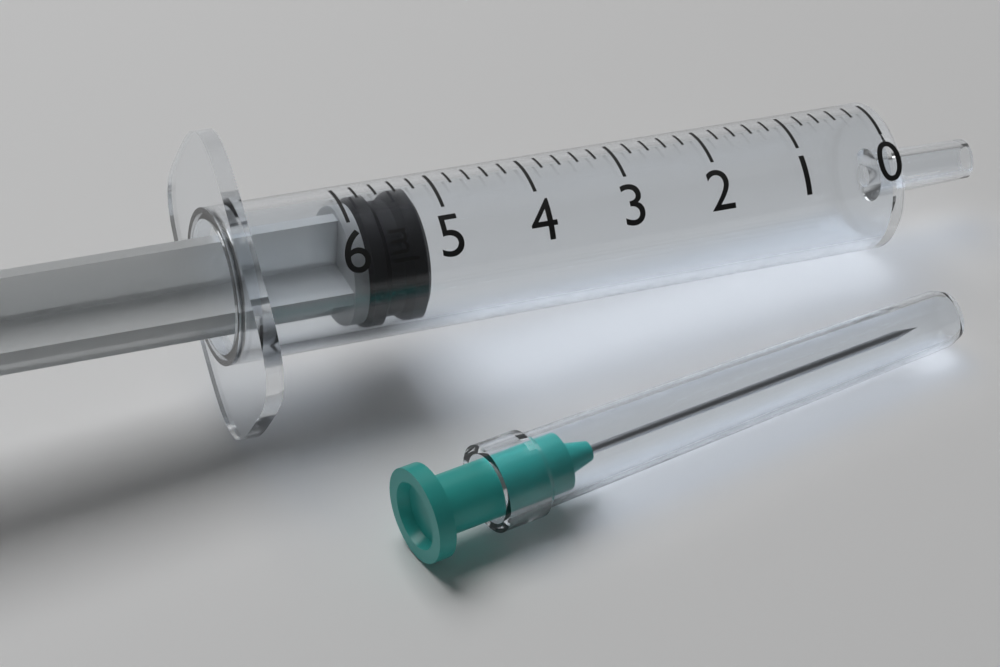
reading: 5.2 ml
